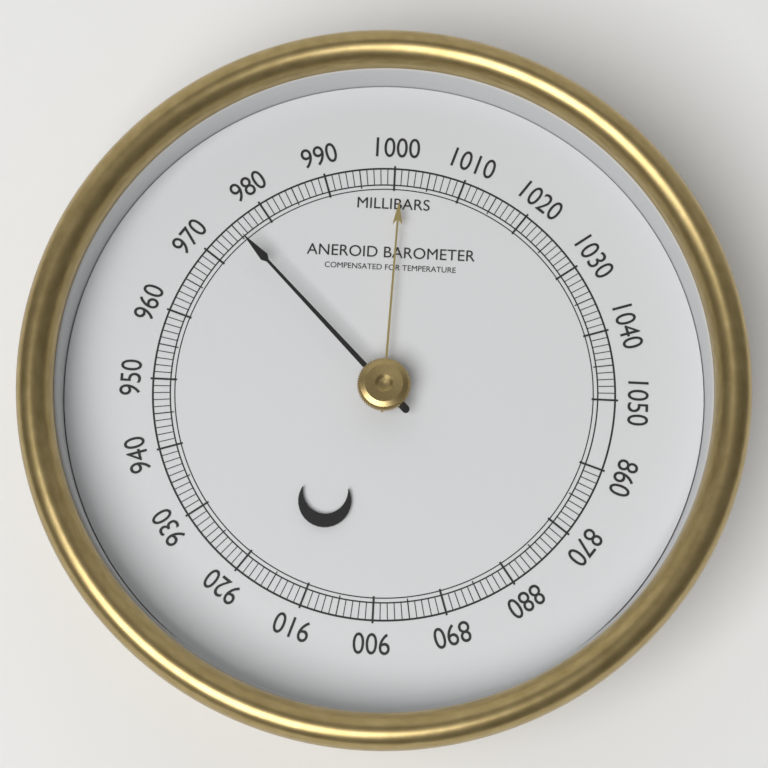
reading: 975 mbar
